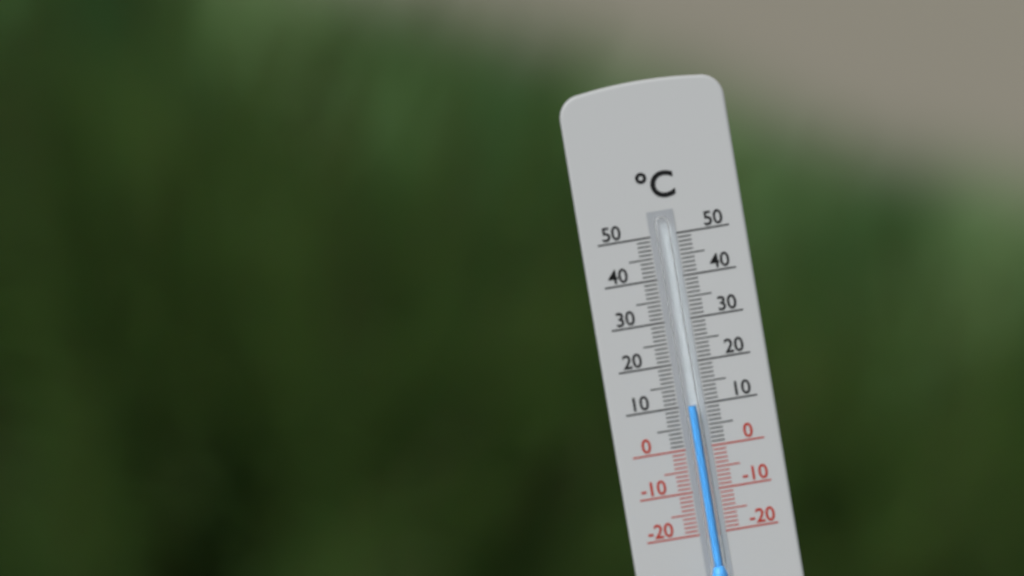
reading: 10 °C
